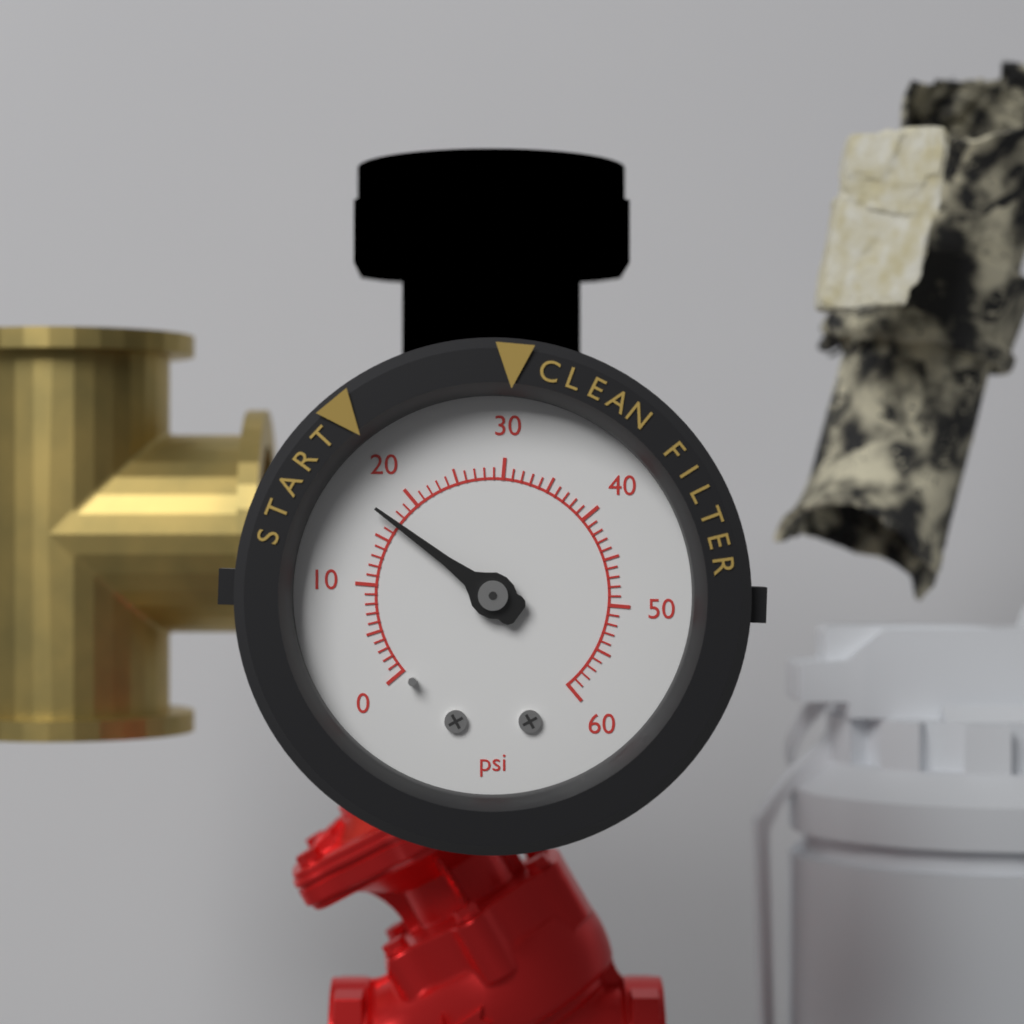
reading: 17 psi
